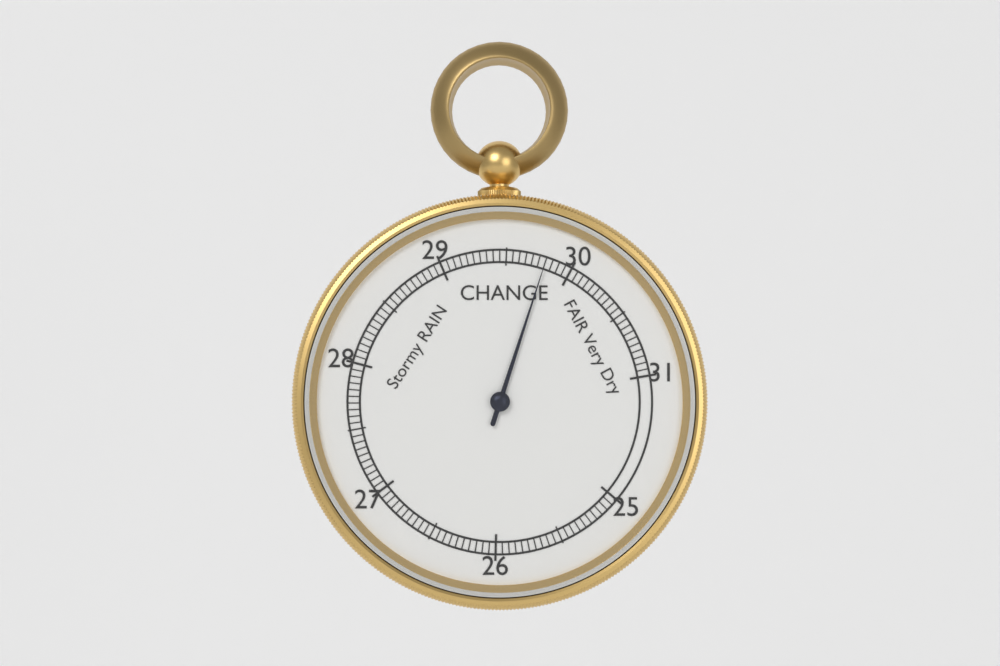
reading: 29.80 inHg
